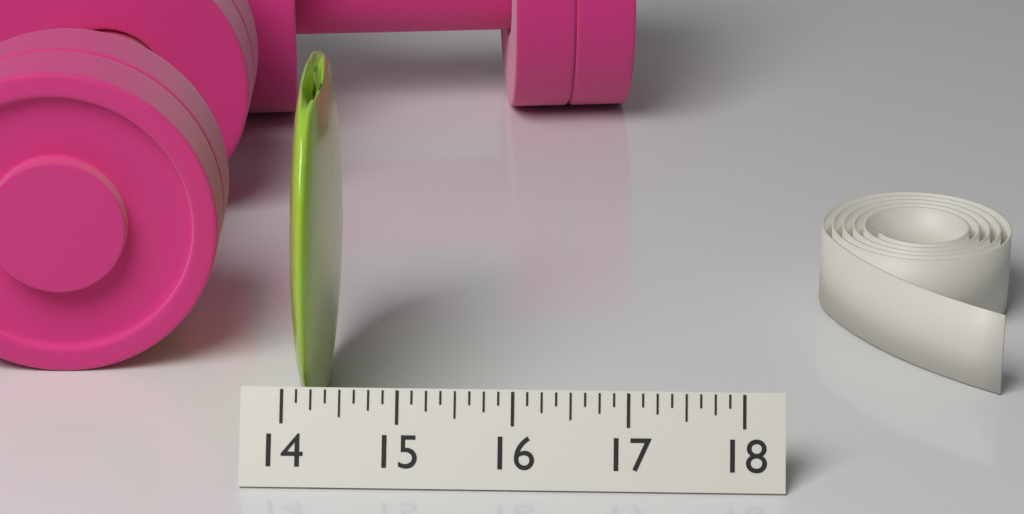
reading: 14.375 (no unit)
